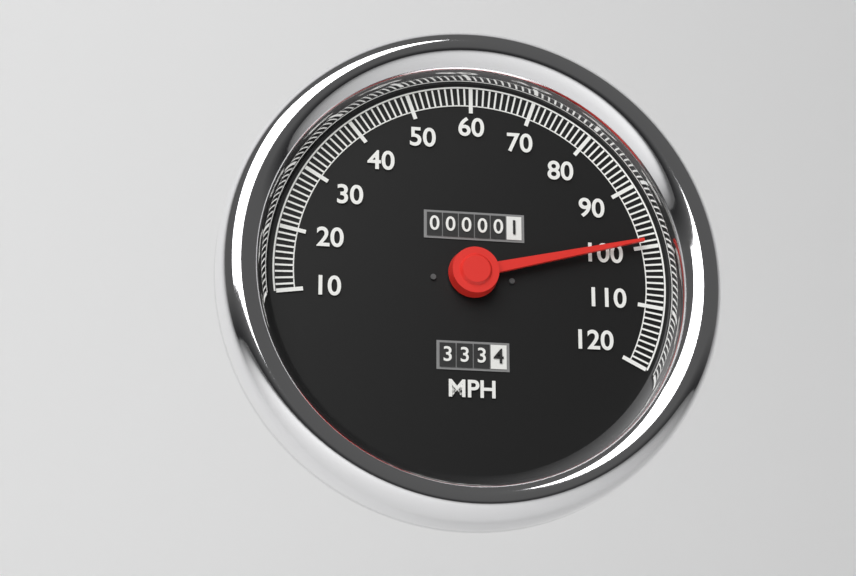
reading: 99 MPH
